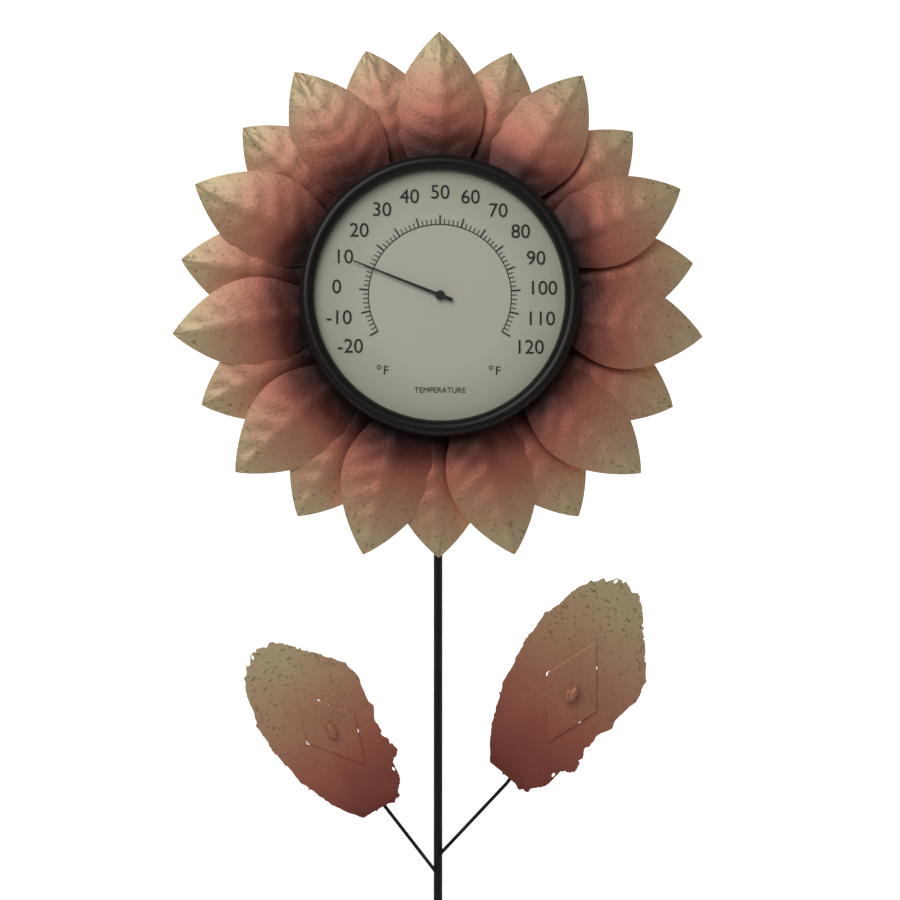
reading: 10 °F
